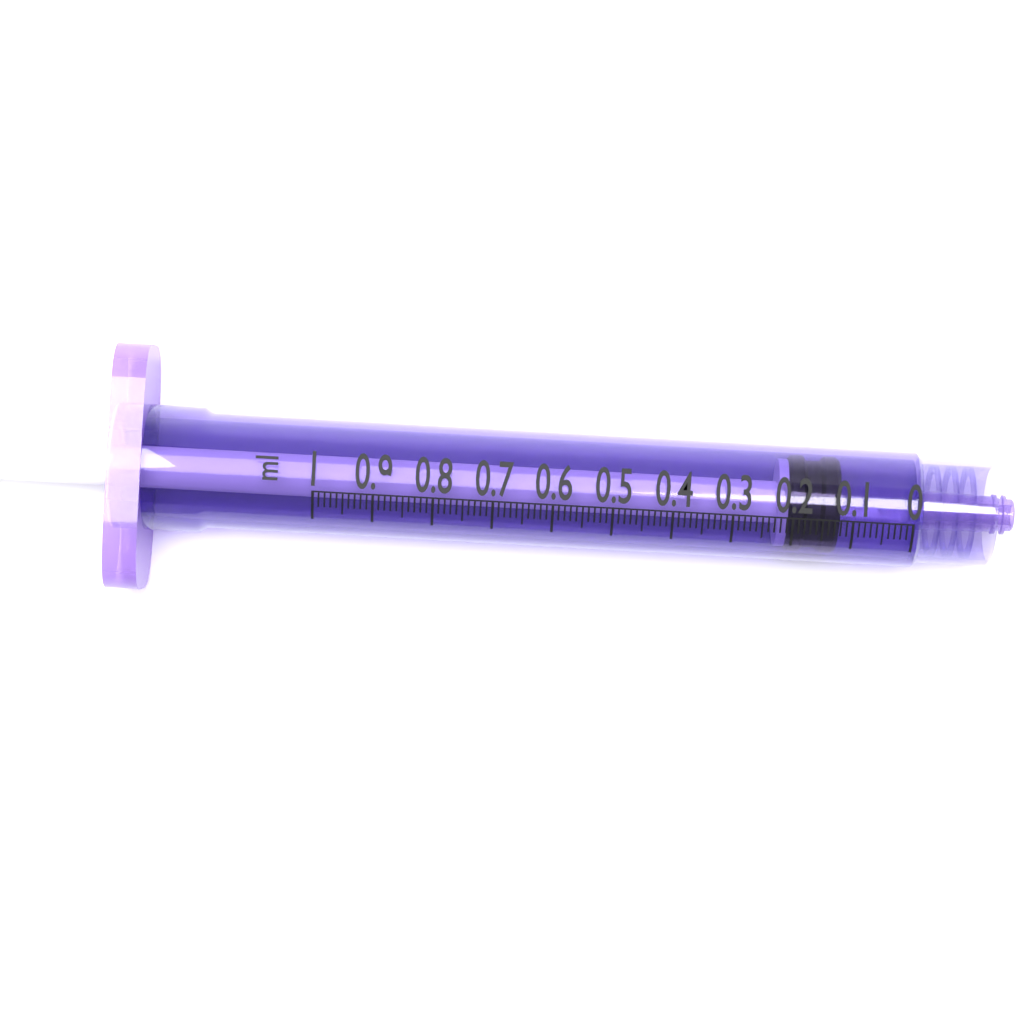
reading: 0.12 ml
